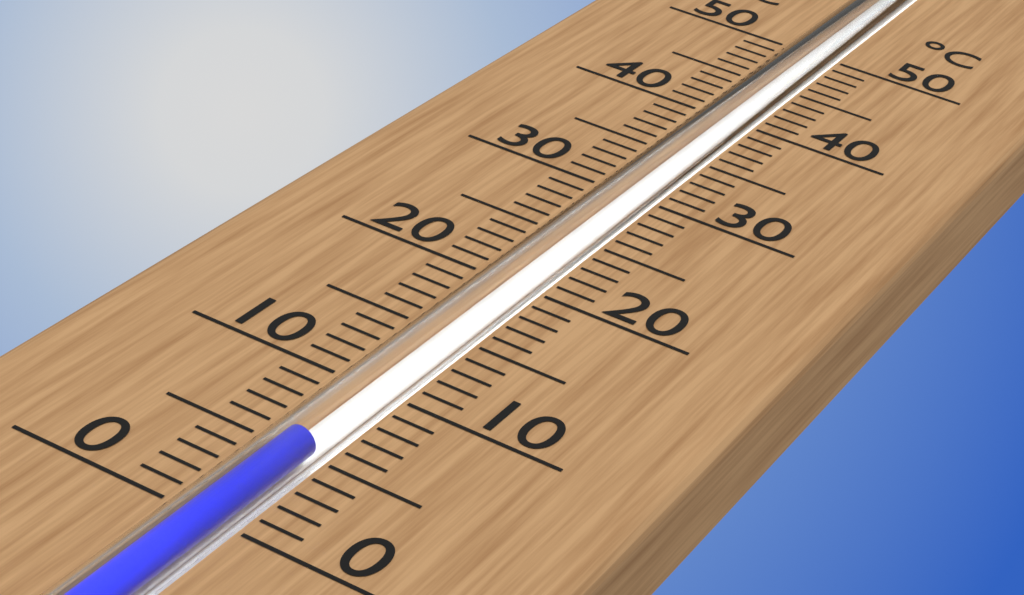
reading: 5.5 °C
